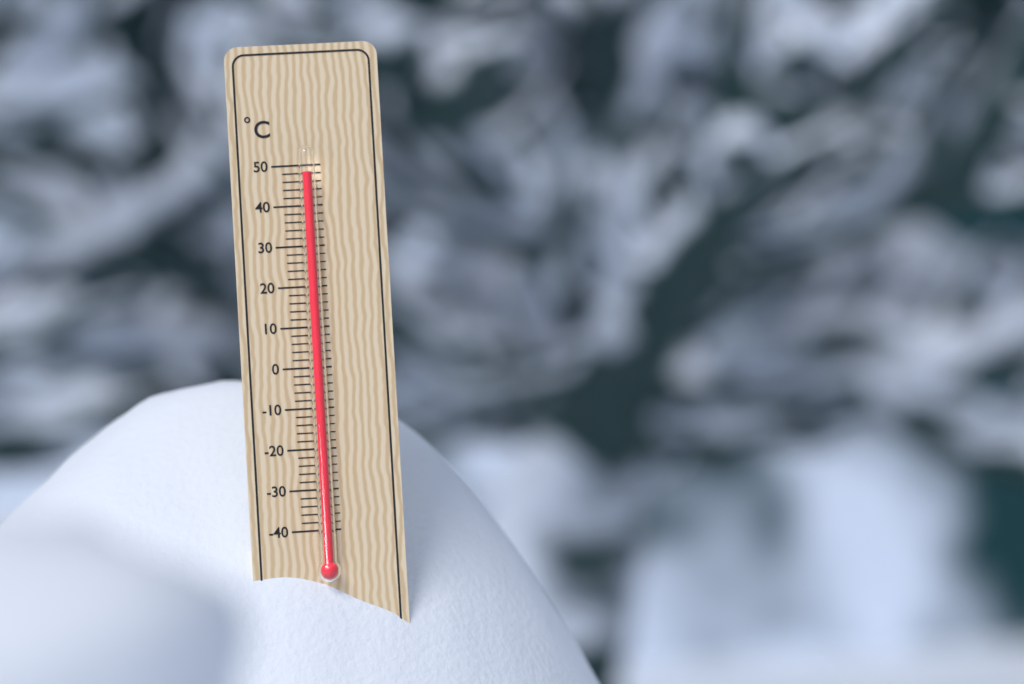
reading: 48 °C
